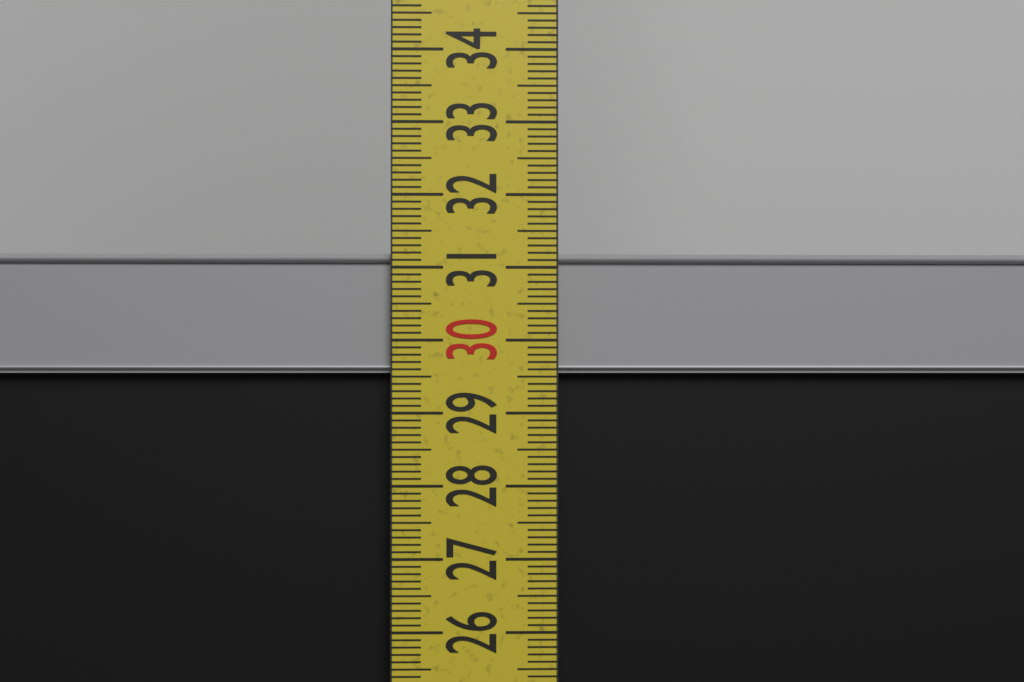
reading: 31.2 cm
